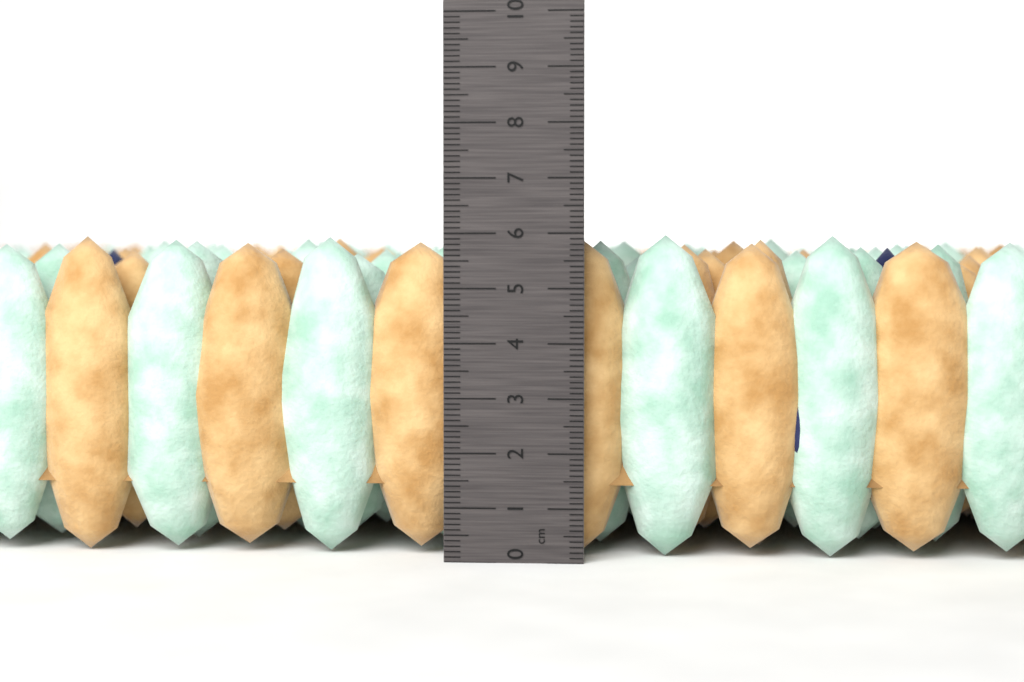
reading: 6.0 cm
